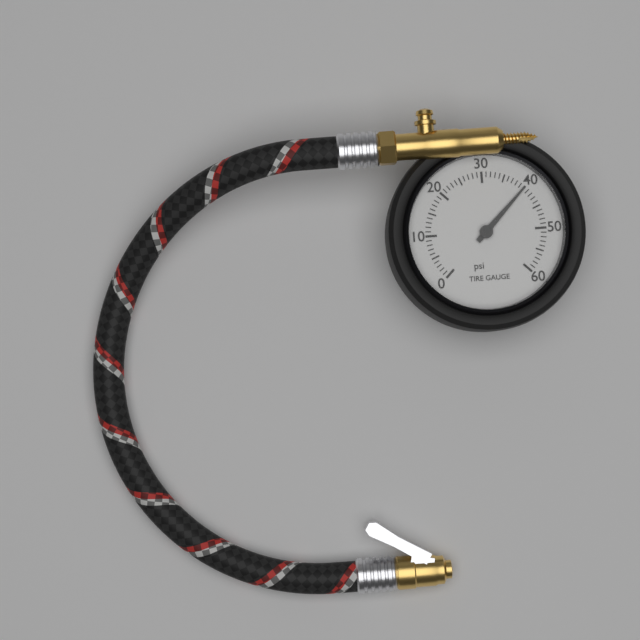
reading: 40 psi
